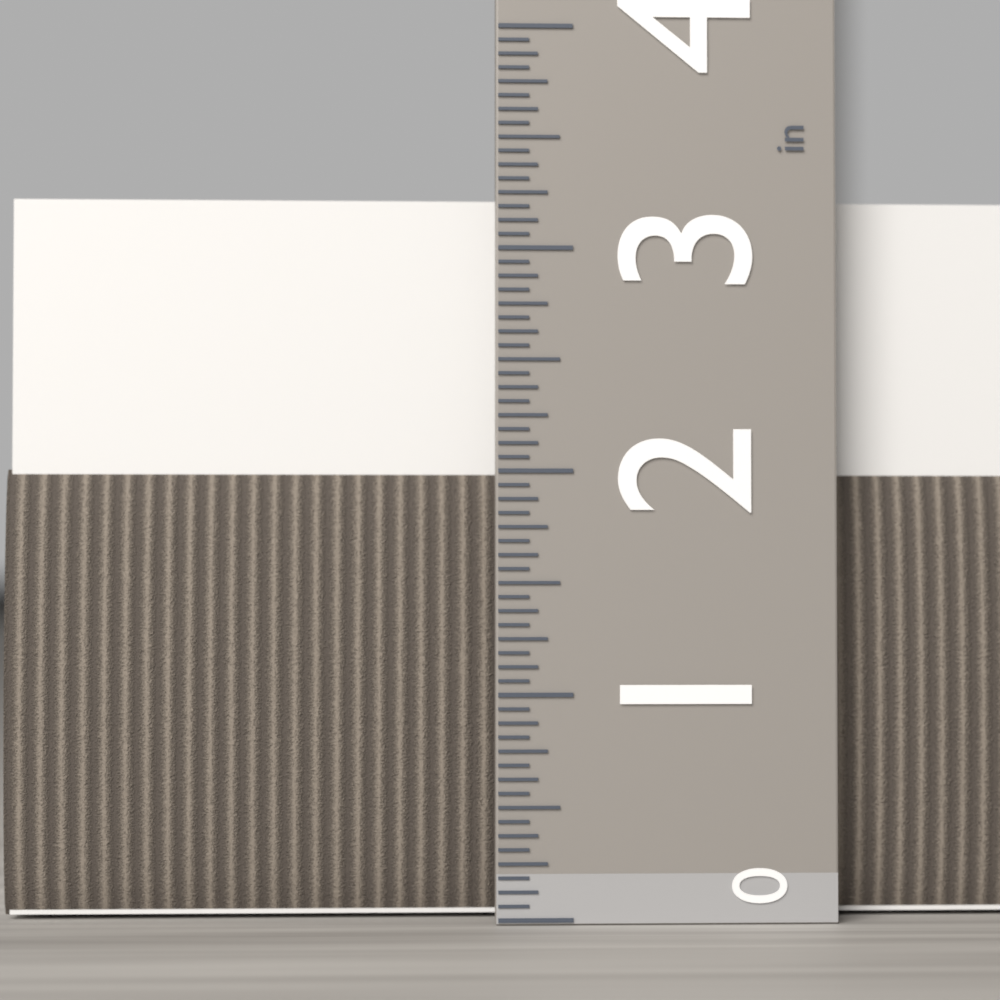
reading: 3.2500 in
